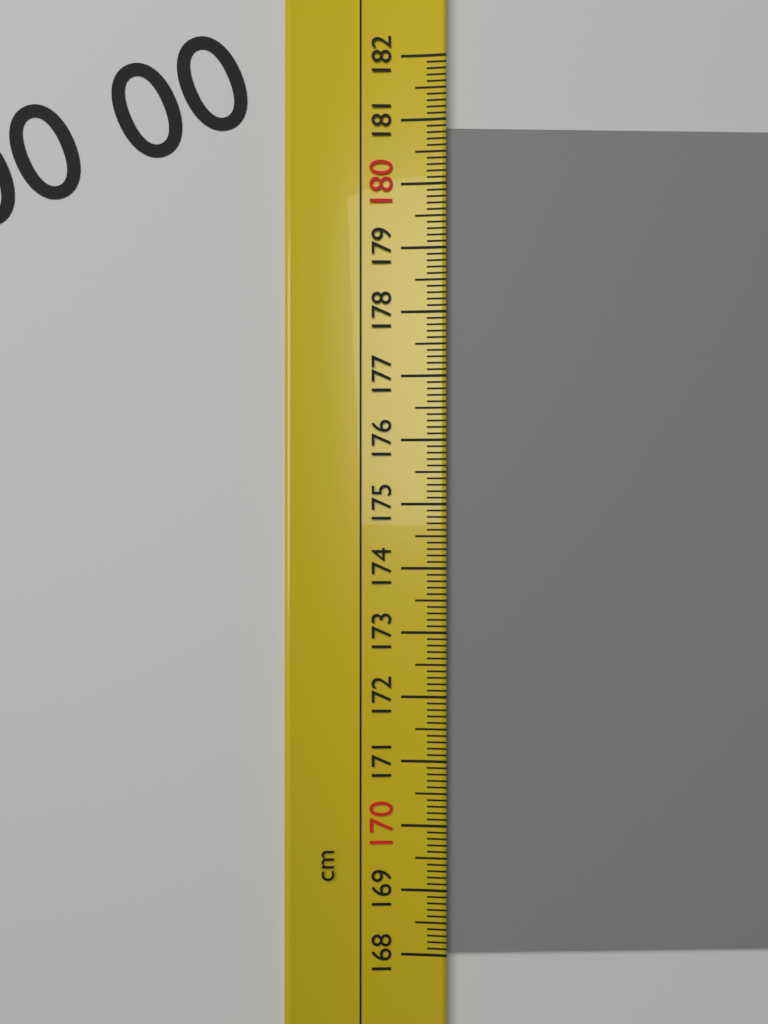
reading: 180.9 cm
